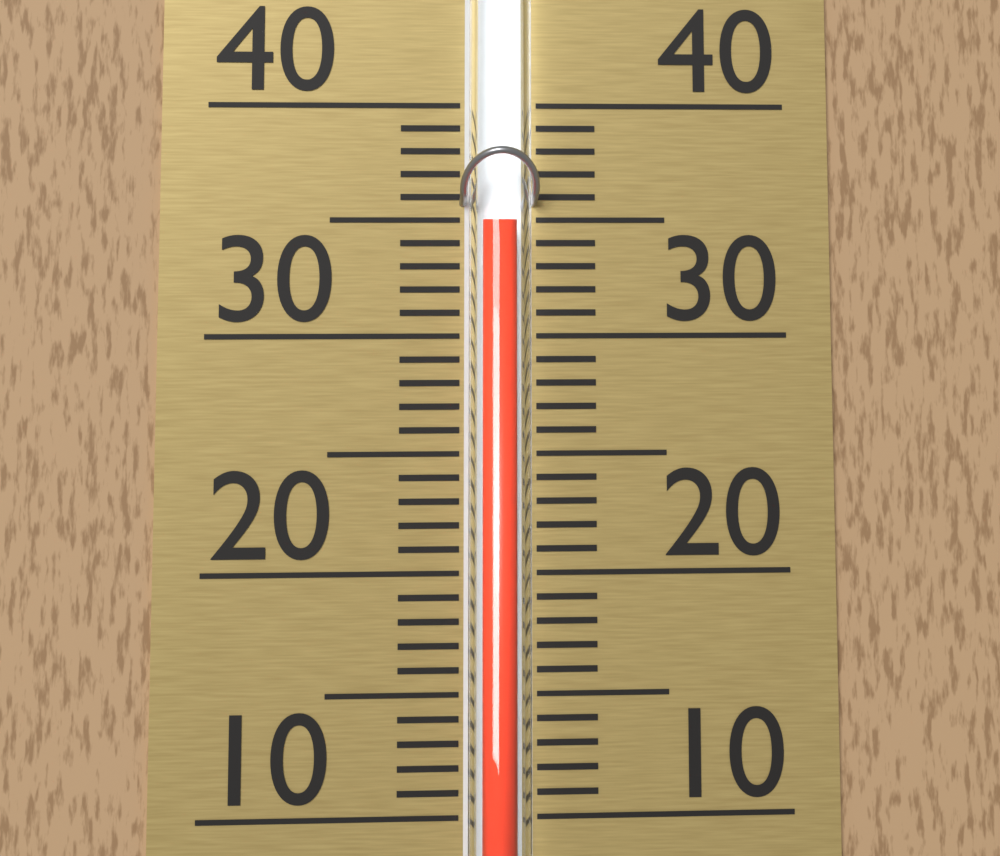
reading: 35 (no unit)
